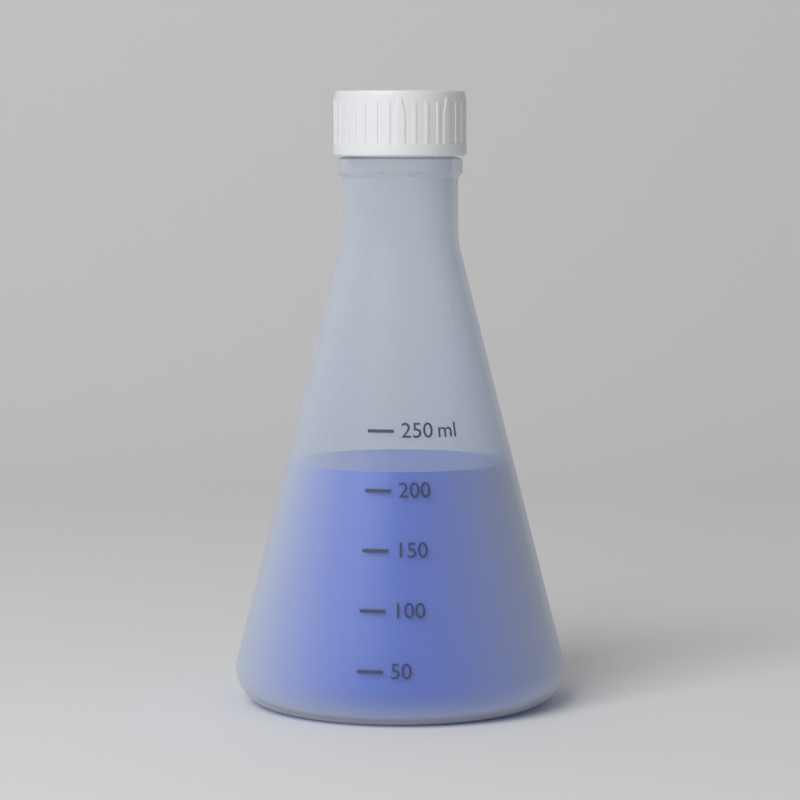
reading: 215 ml
